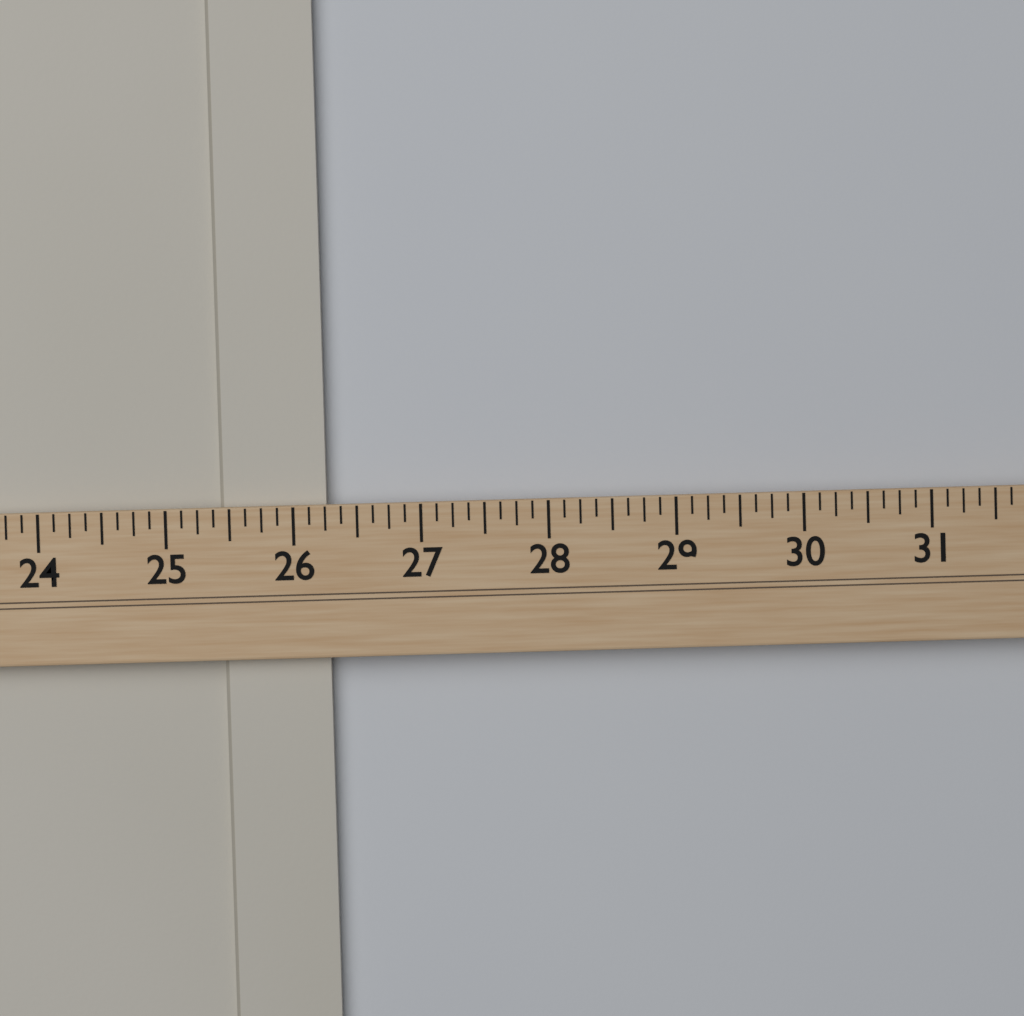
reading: 26.250 (no unit)
